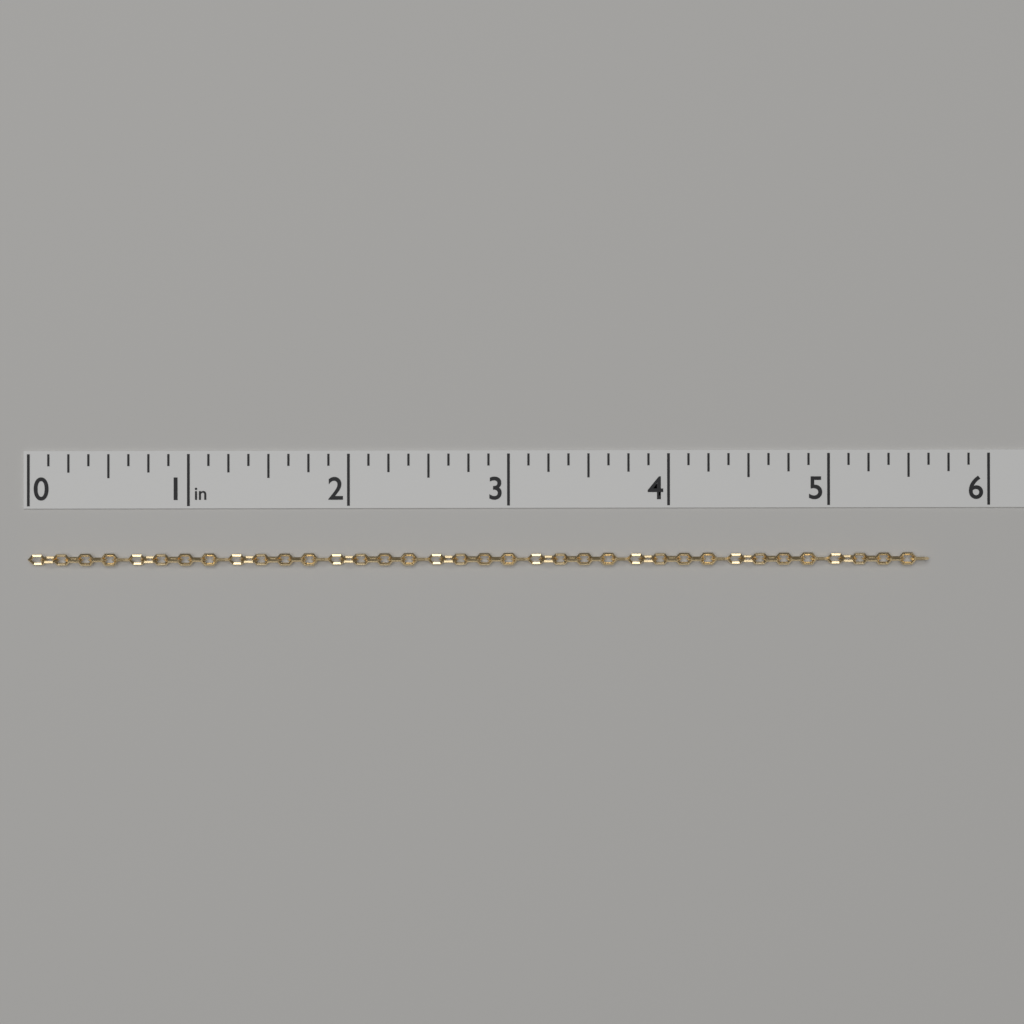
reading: 5.625 in
